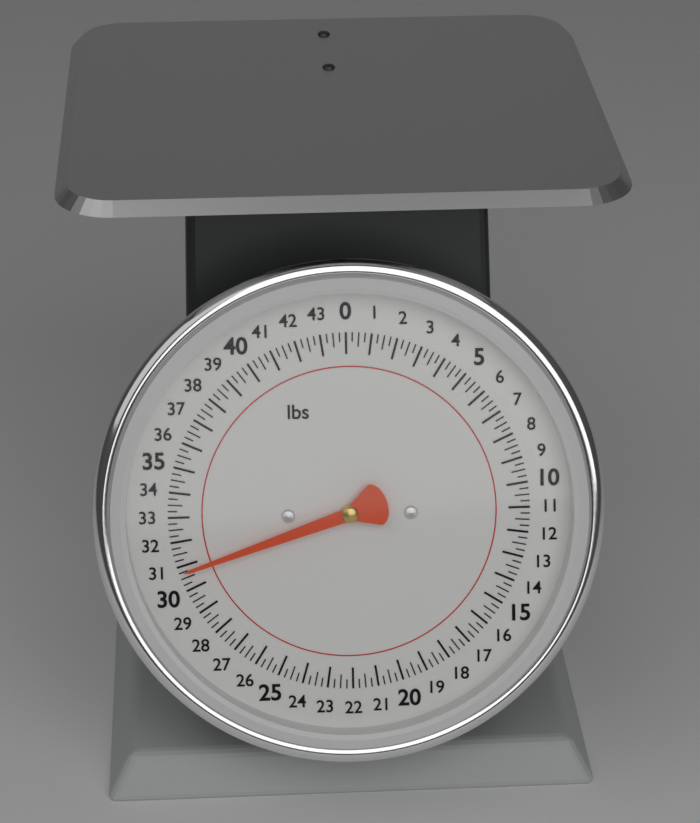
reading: 30.75 lbs
